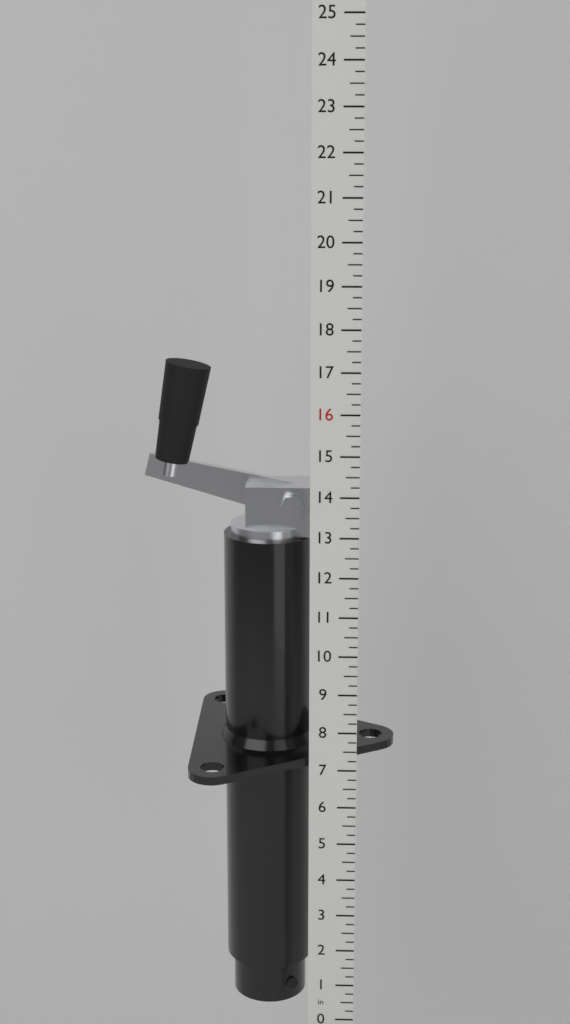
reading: 17.00 in
